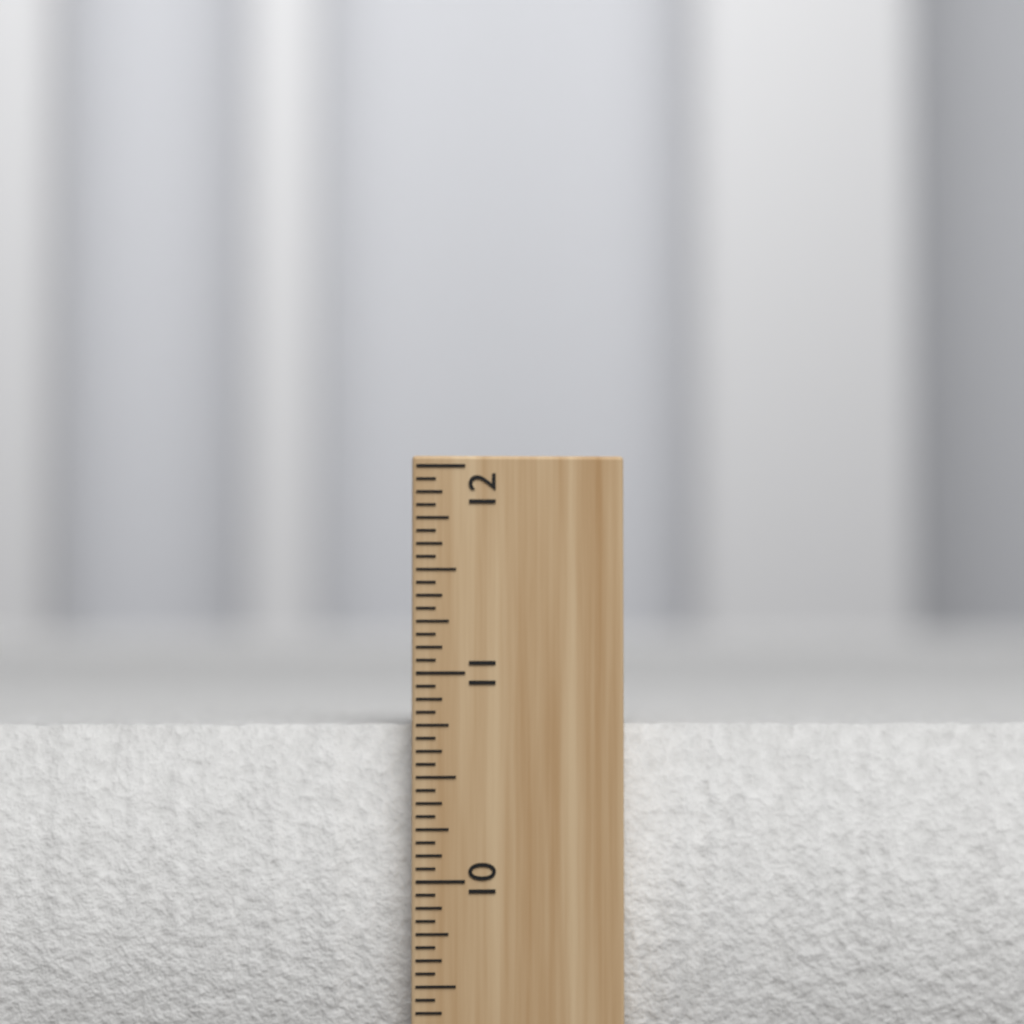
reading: 10.7500 inch
